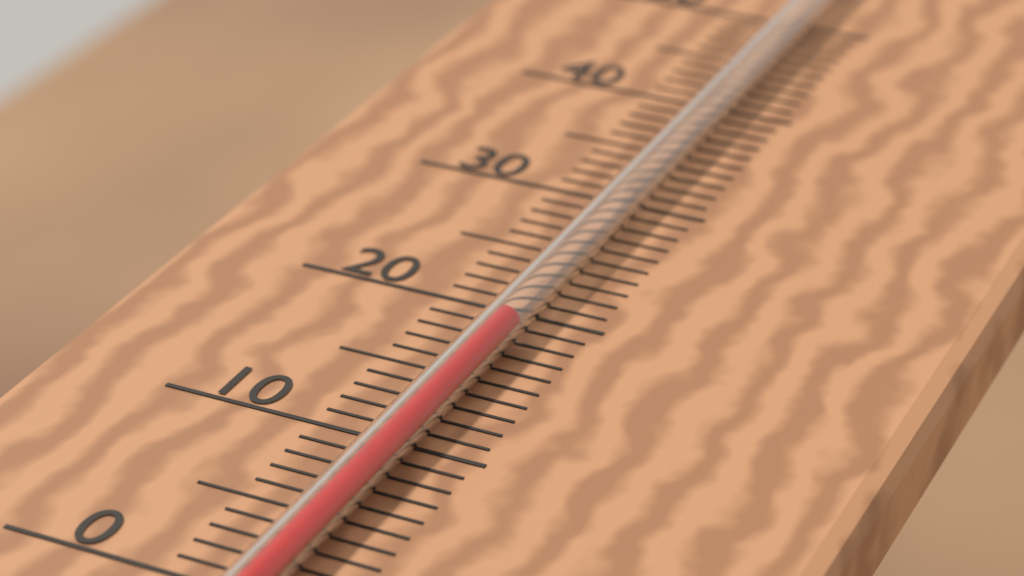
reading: 18 °C
